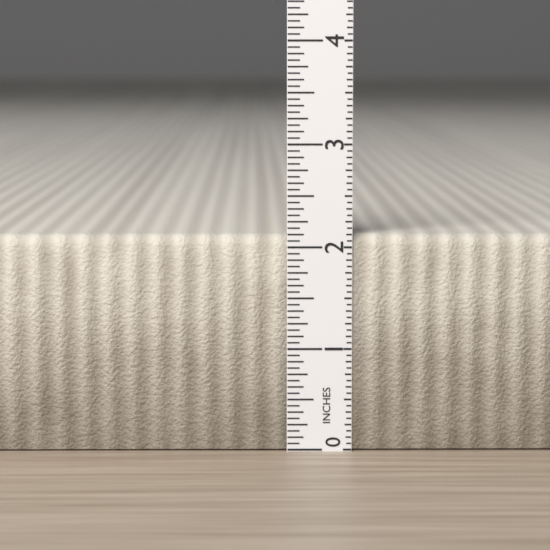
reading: 2.1250 in
